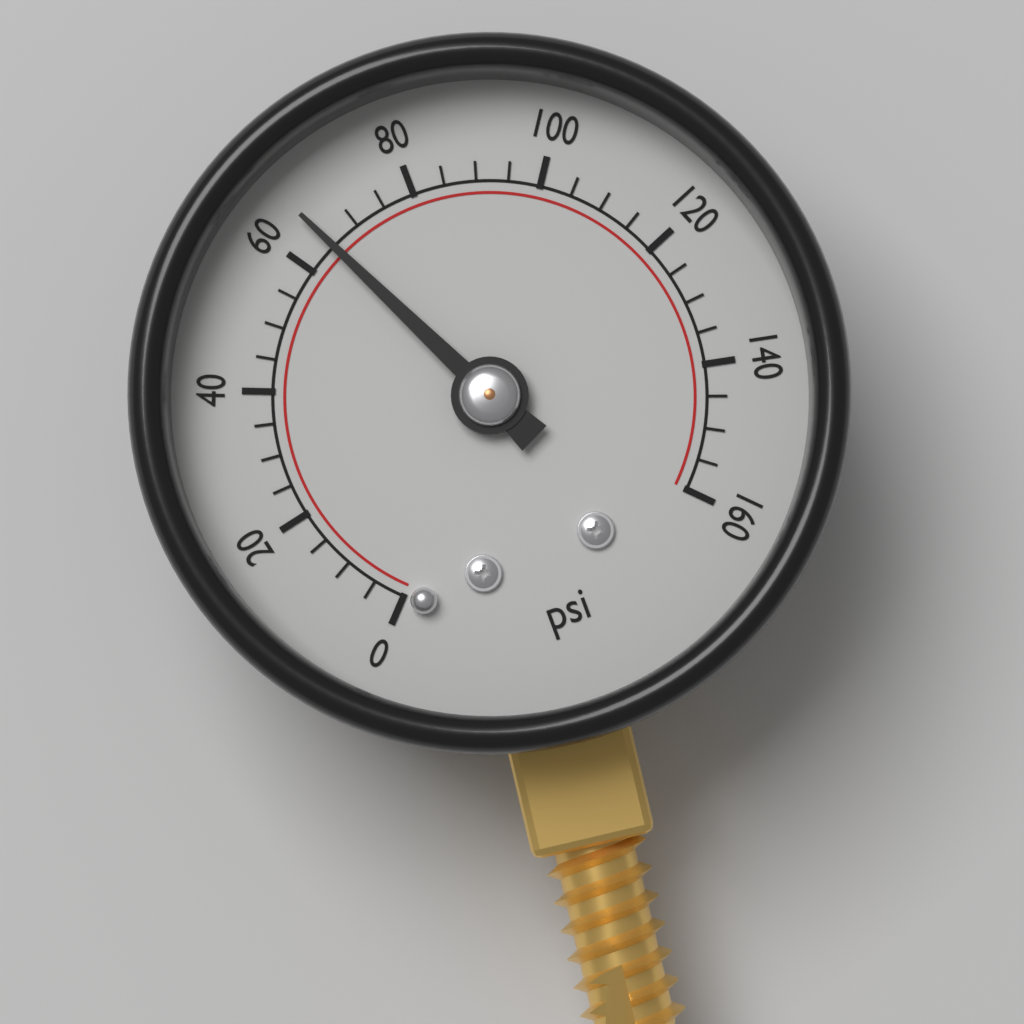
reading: 65 psi
